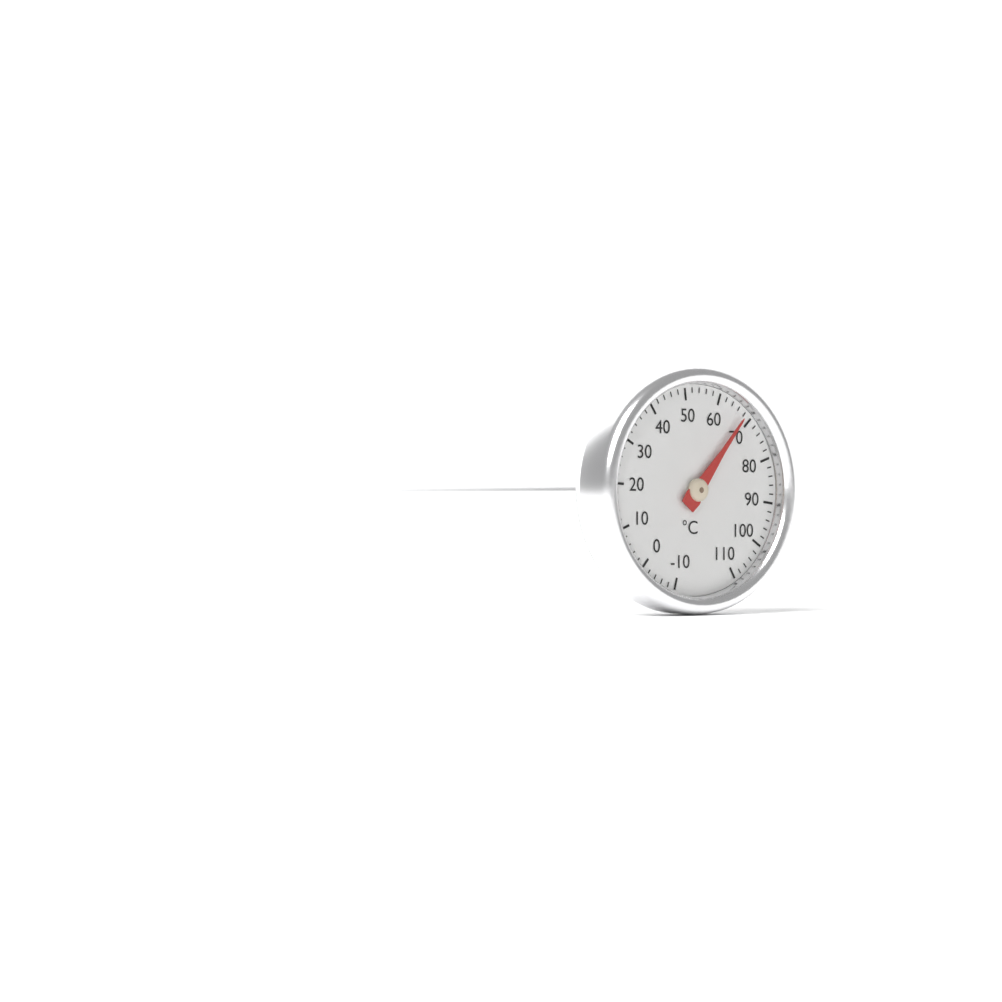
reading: 68 °C
